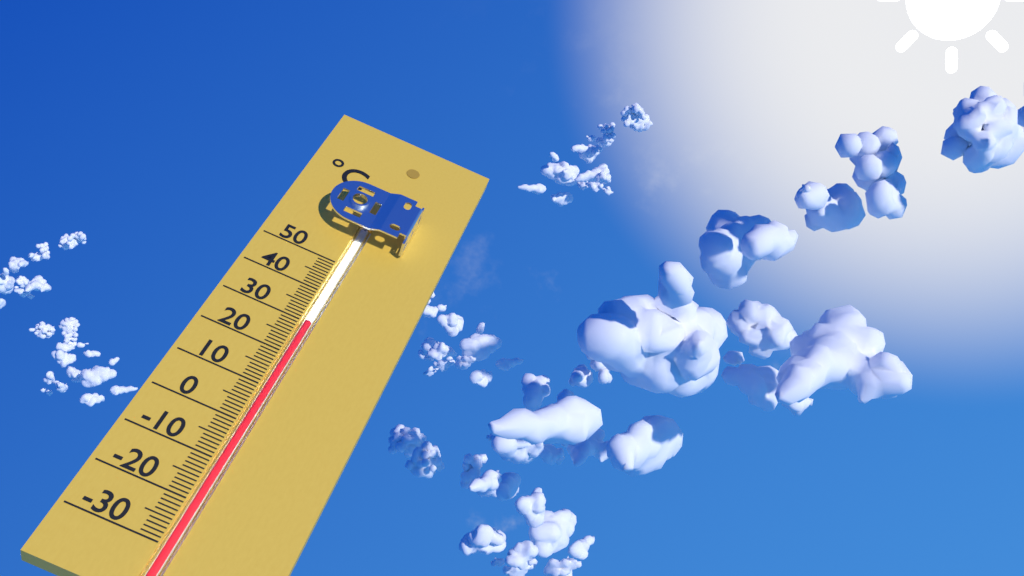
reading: 30 °C
